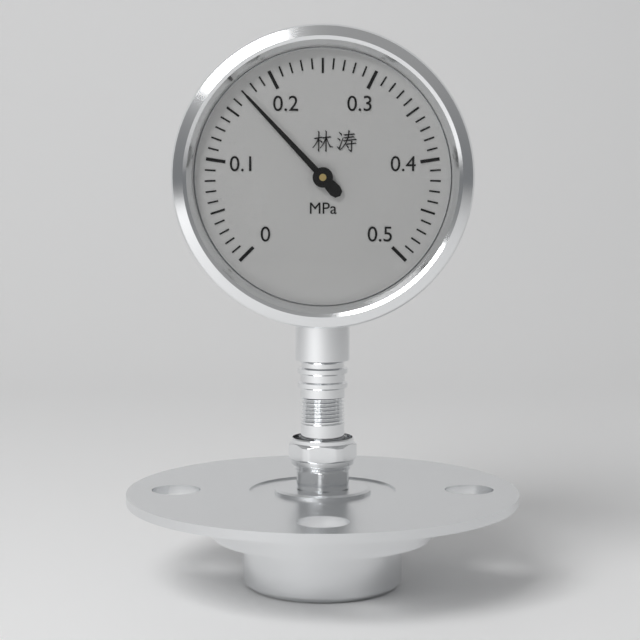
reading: 0.17 MPa
